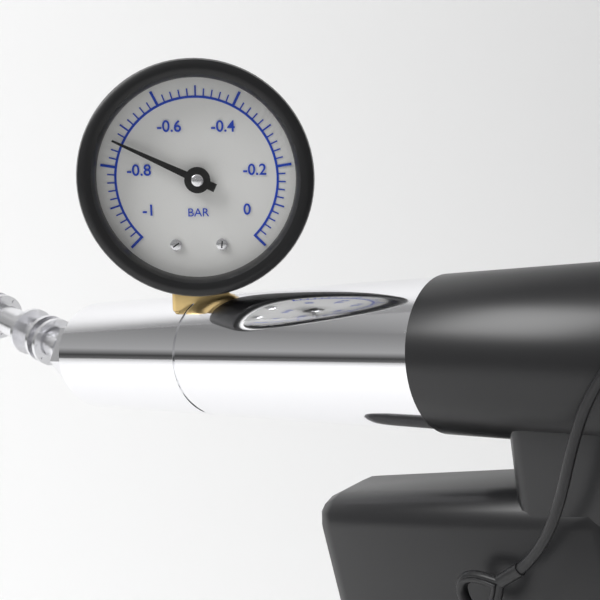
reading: -0.74 bar
